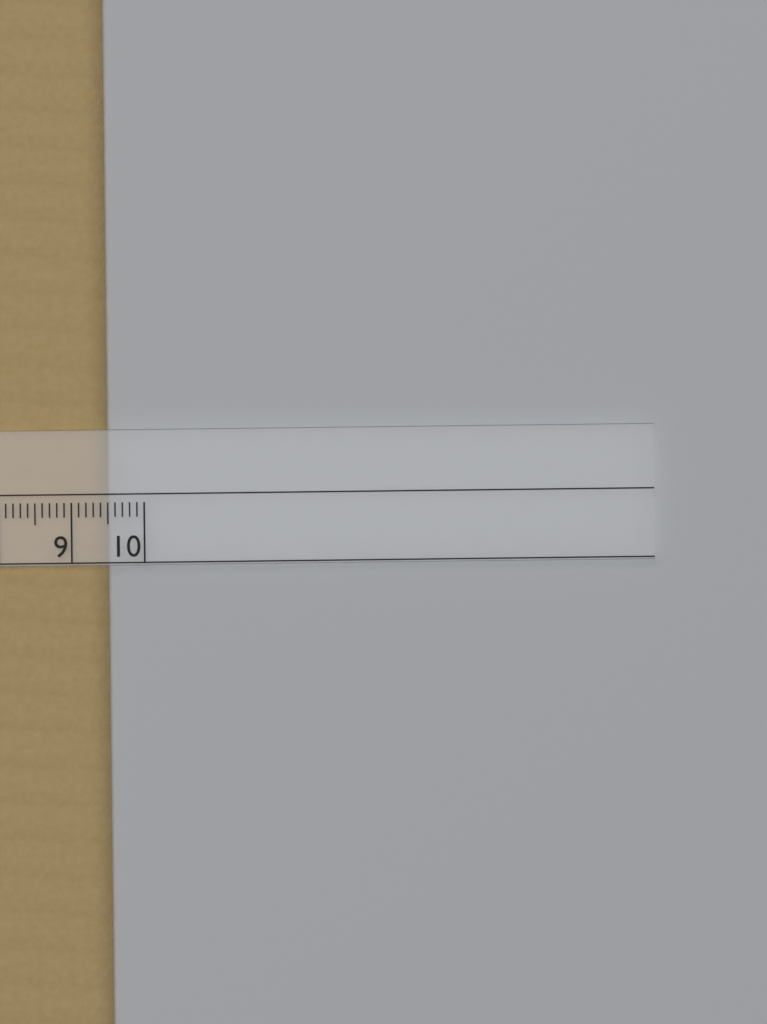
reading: 9.5 cm
